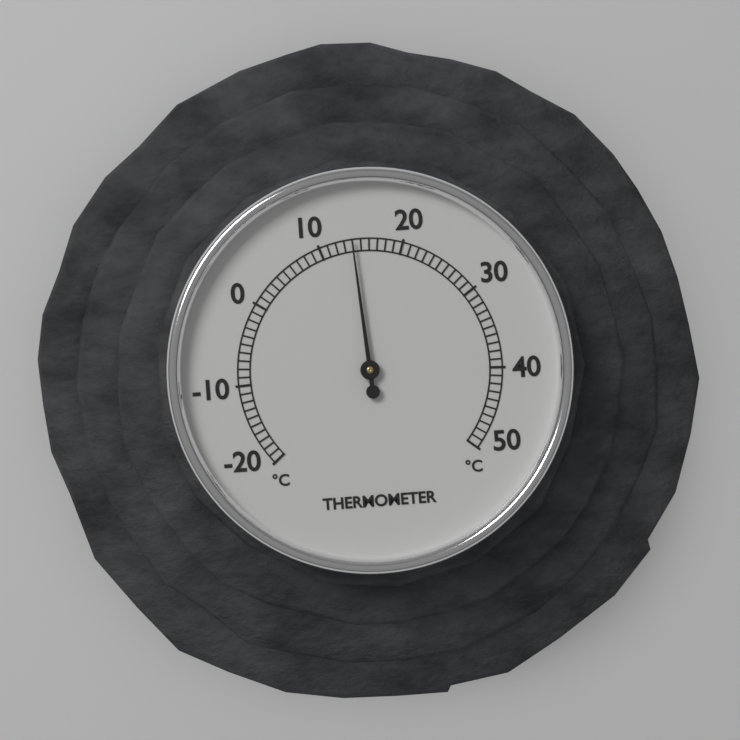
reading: 14 °C
